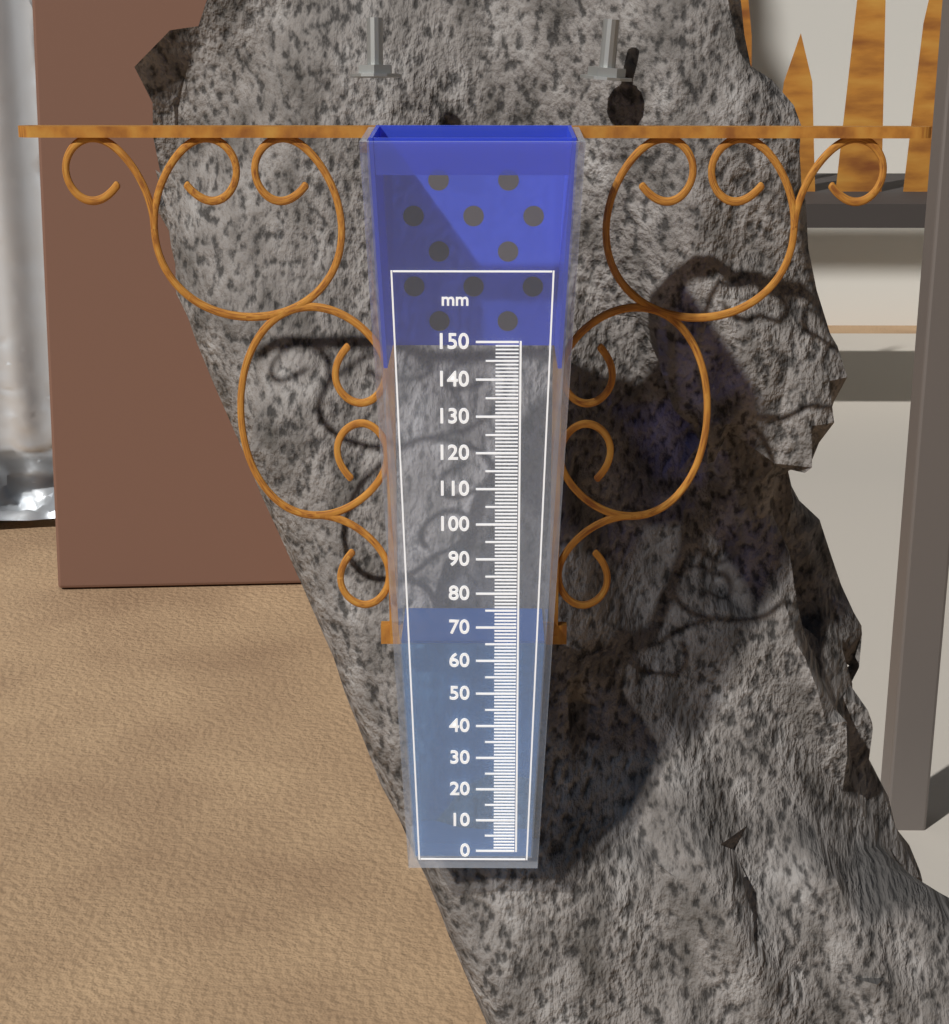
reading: 65 mm
